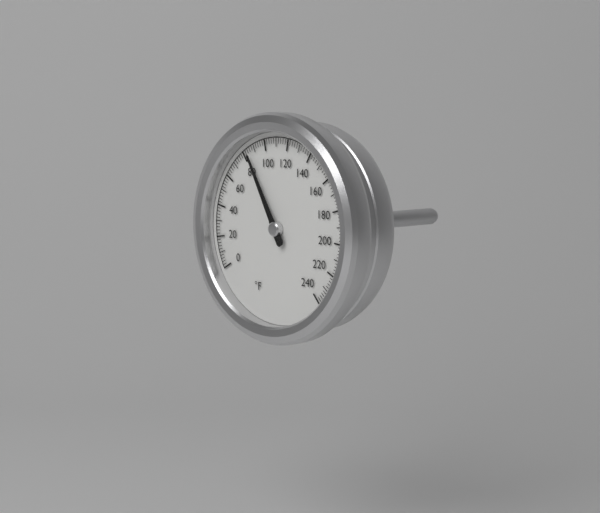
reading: 84 °F
